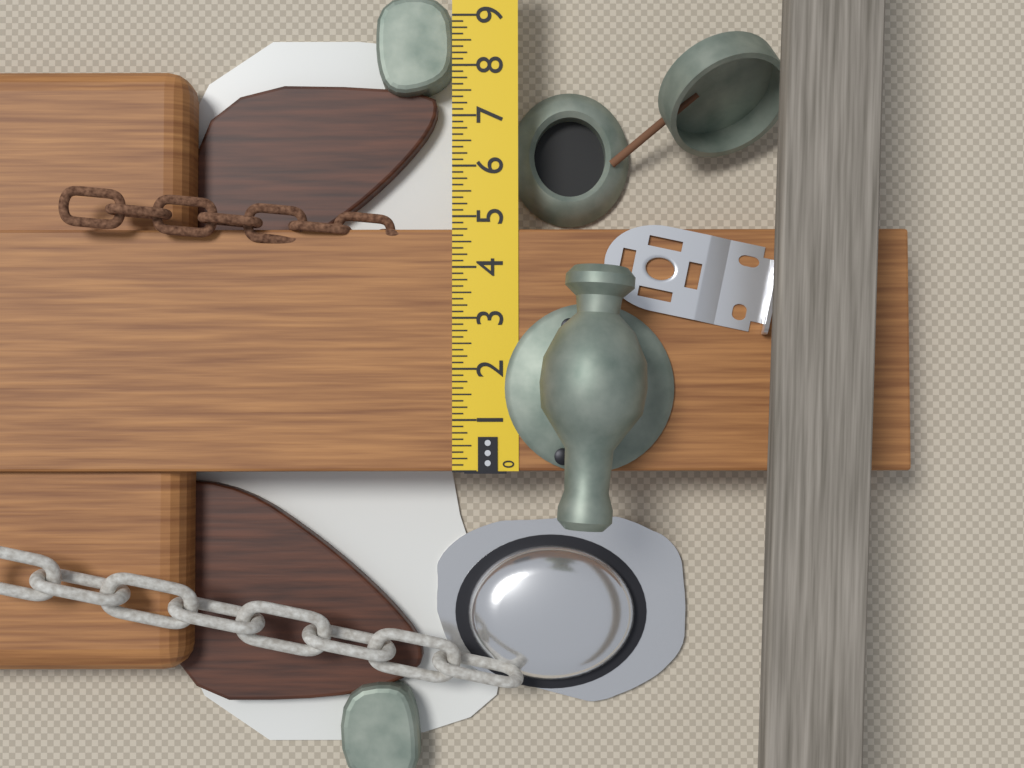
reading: 4.750 in
